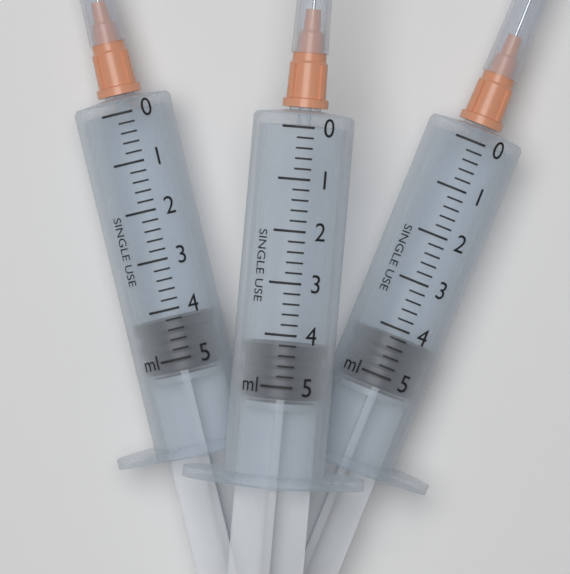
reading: 4.2 ml
